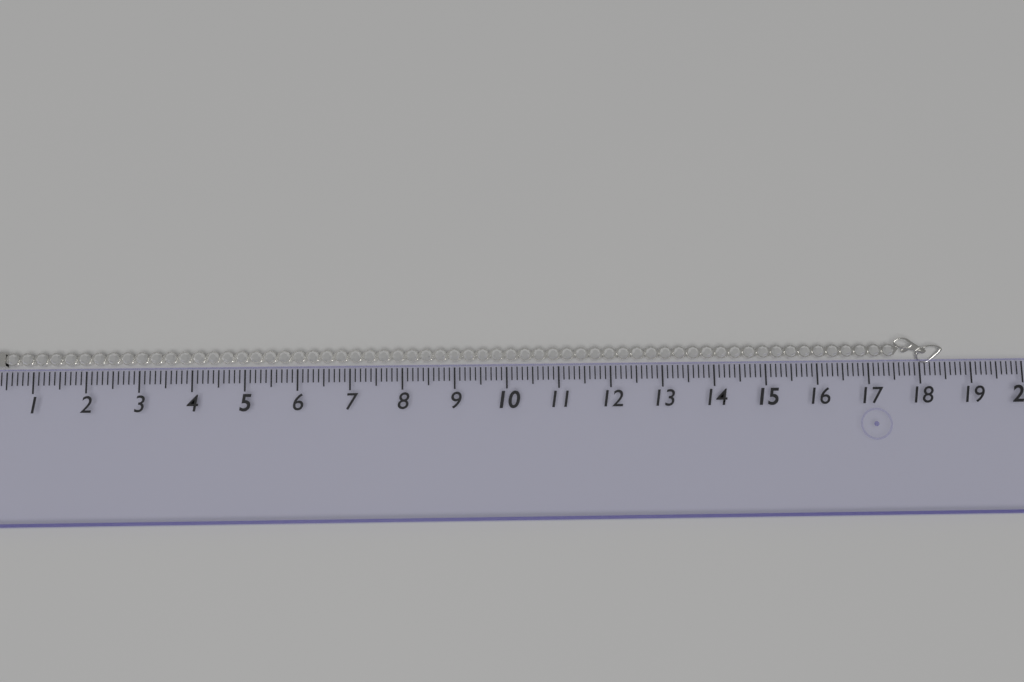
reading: 18.5 (no unit)
